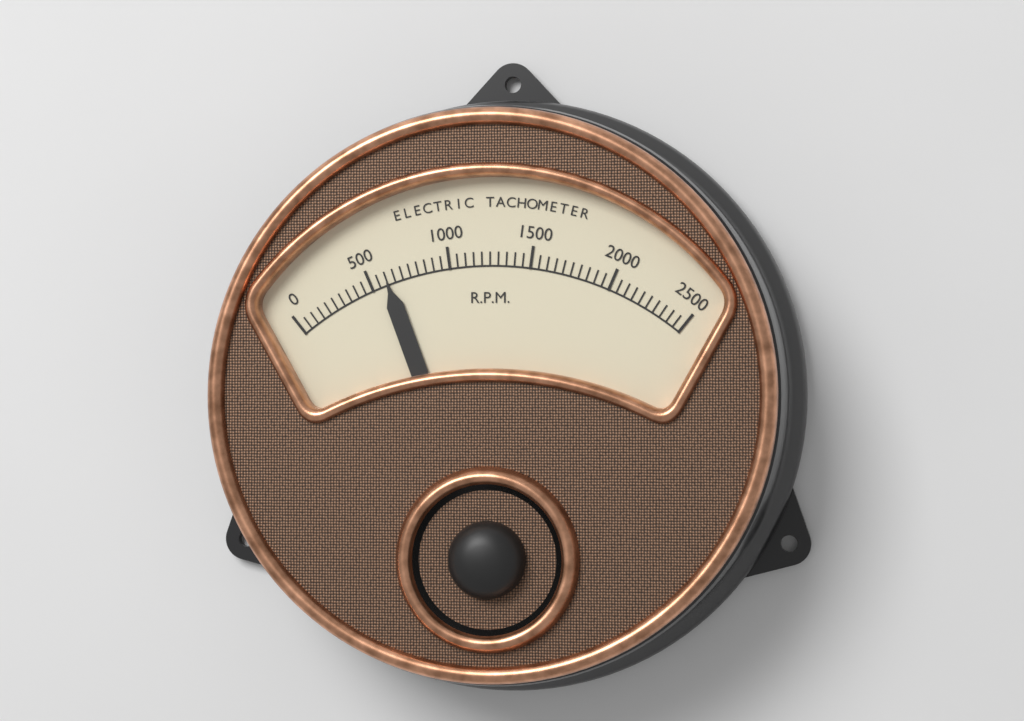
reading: 600 RPM
